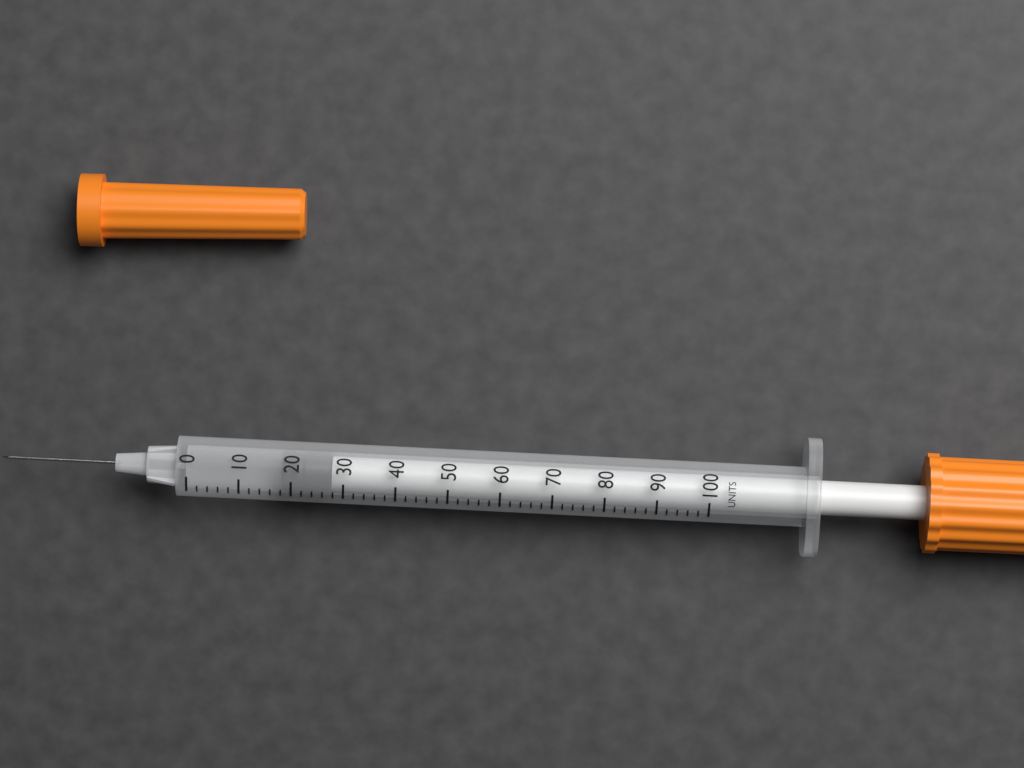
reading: 18 units
